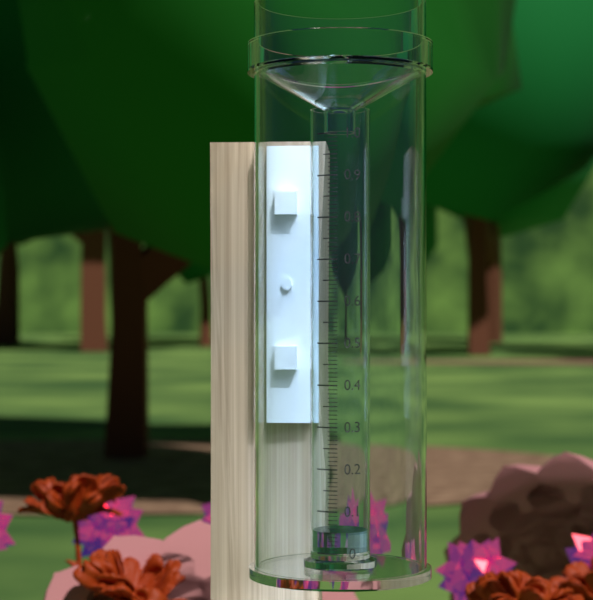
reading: 0.05 (no unit)
